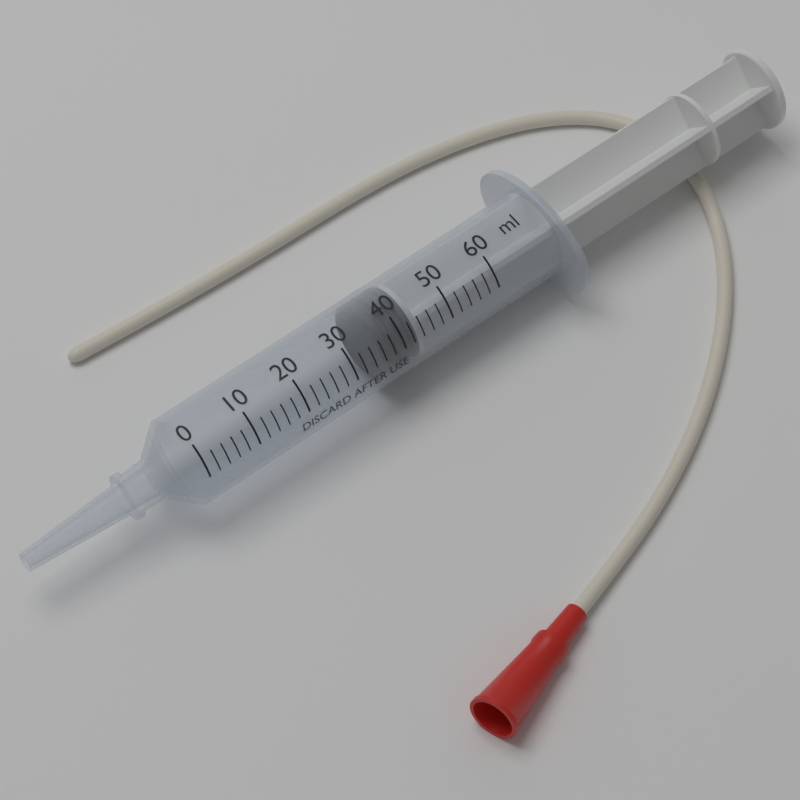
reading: 36 ml
